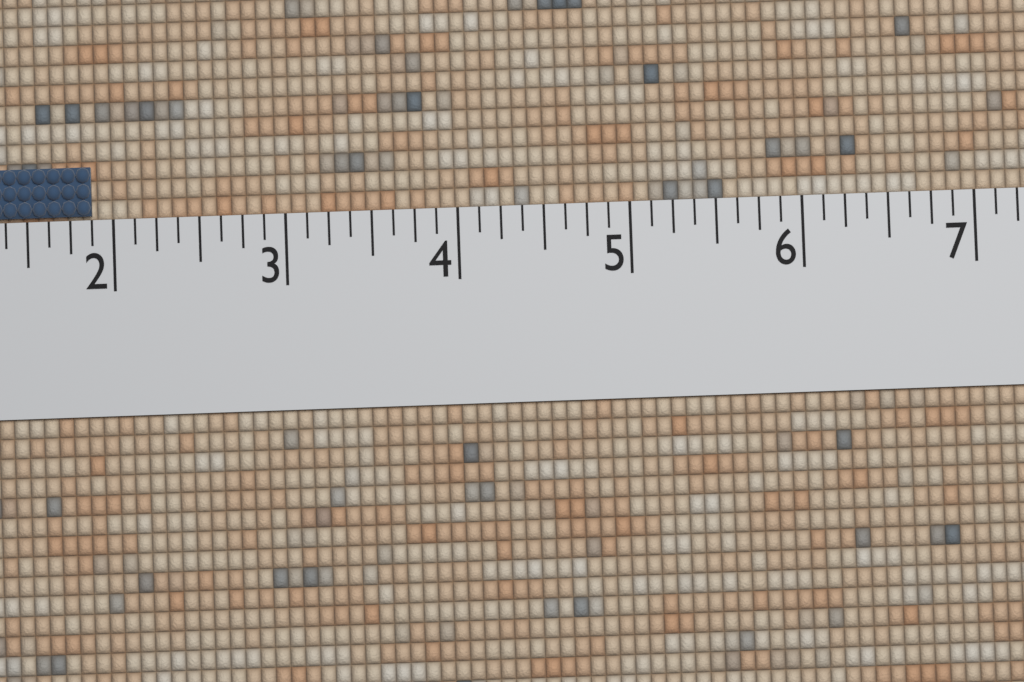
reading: 1.875 (no unit)
